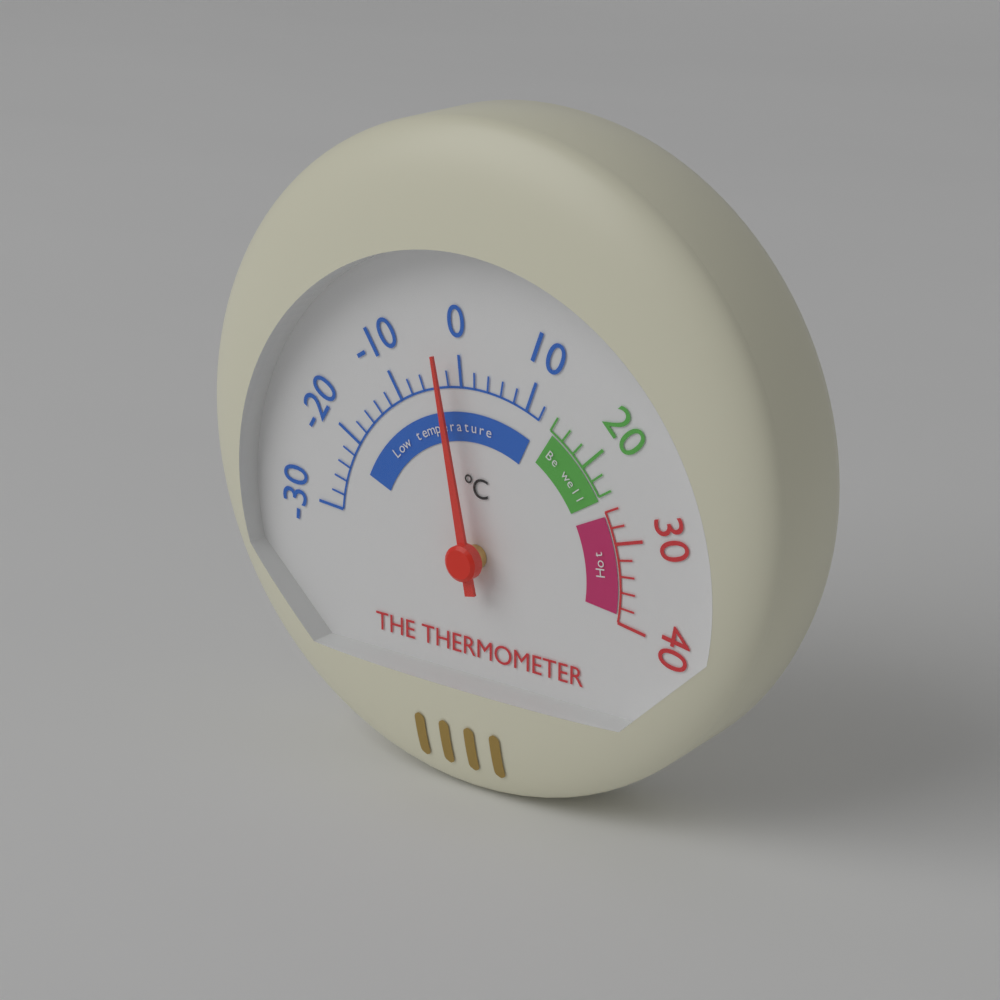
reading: -2 °C
